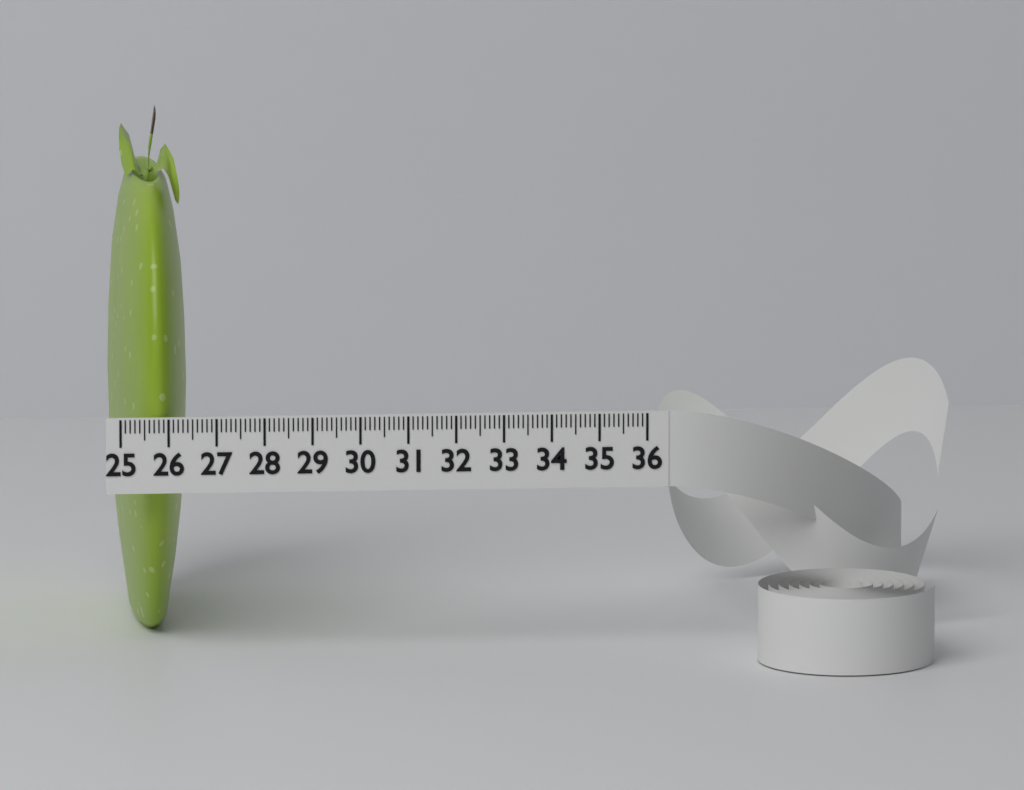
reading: 26.6 (no unit)
